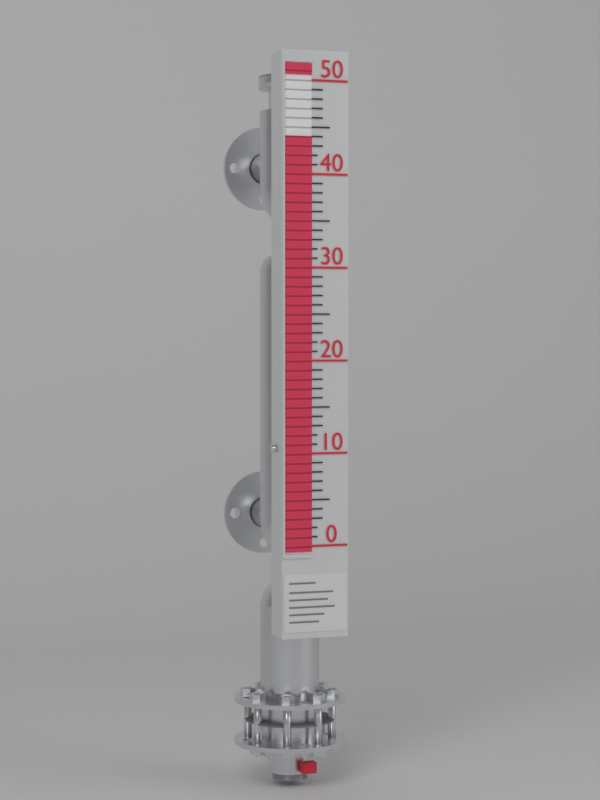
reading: 44 (no unit)
